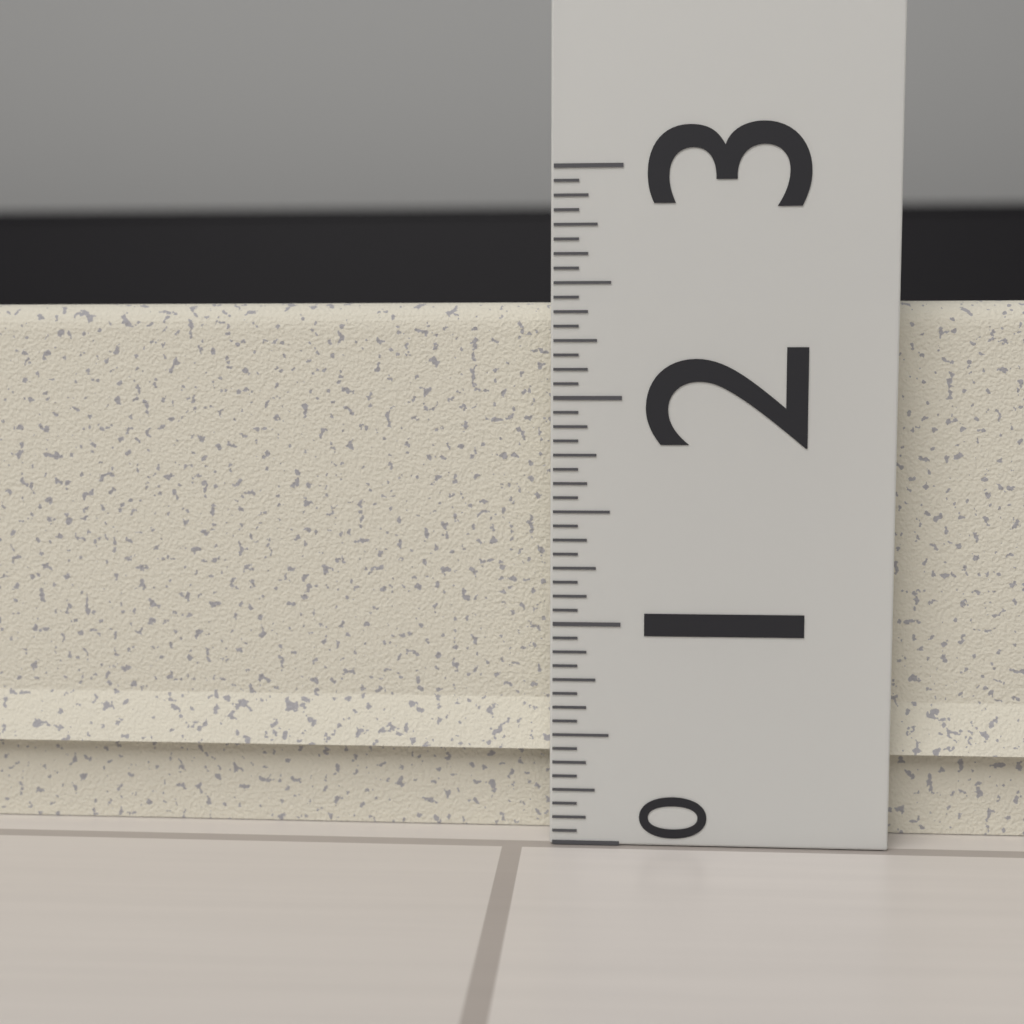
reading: 2.4375 (no unit)
